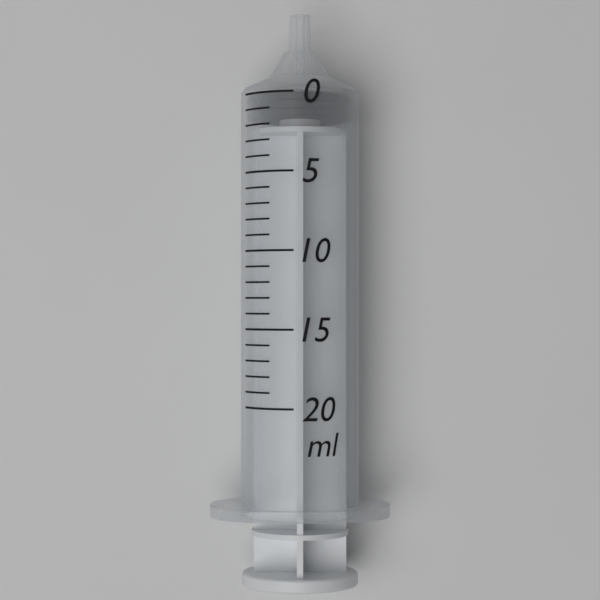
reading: 0 ml
